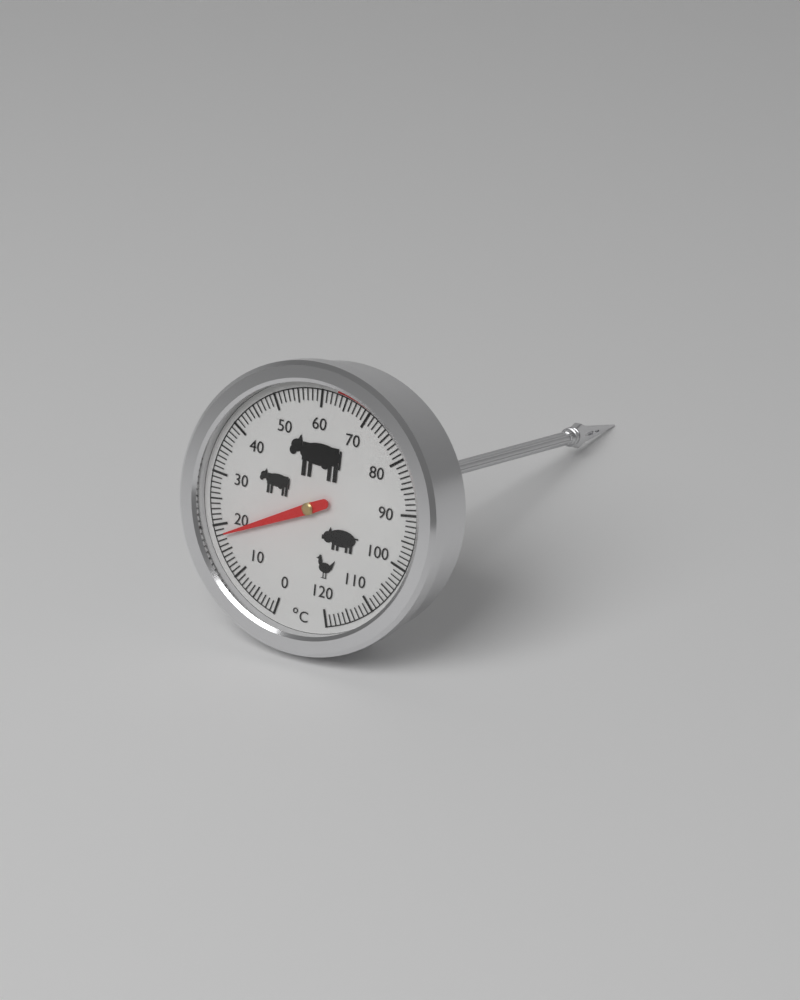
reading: 18 °C
